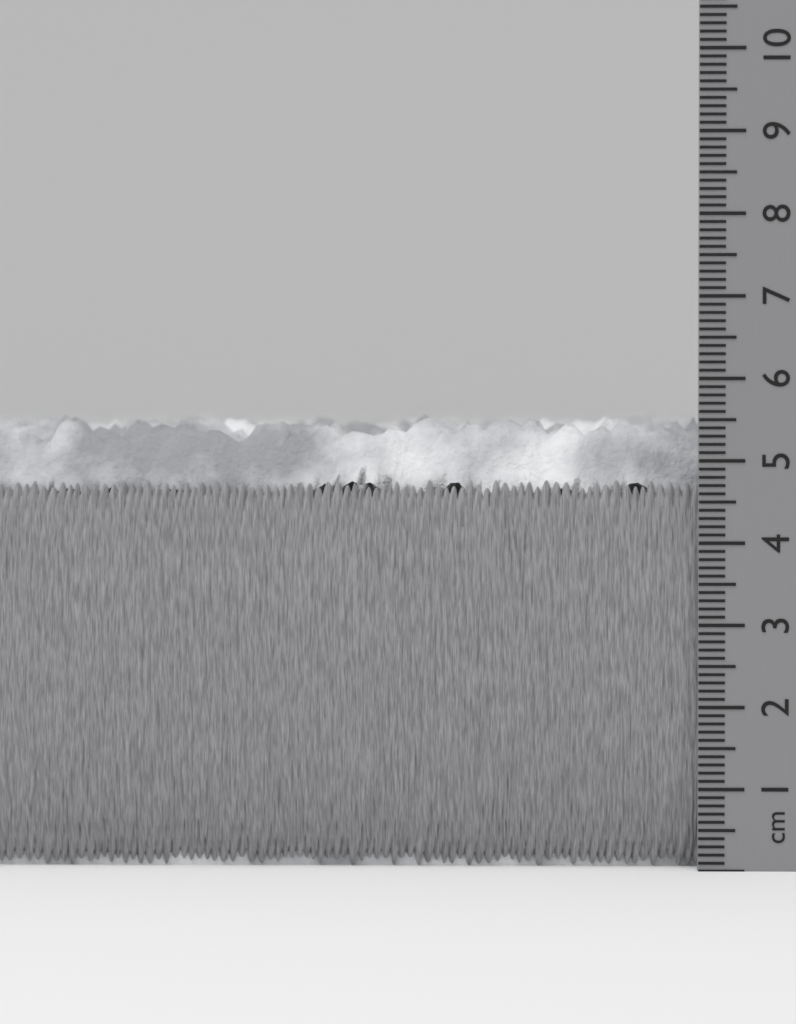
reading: 5.6 cm
